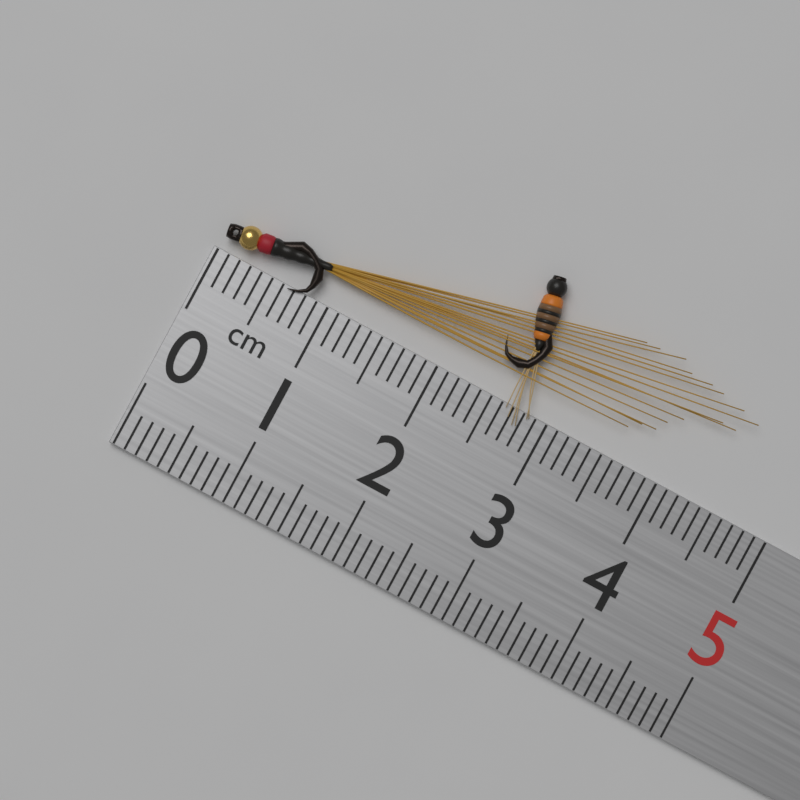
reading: 4.5 cm
